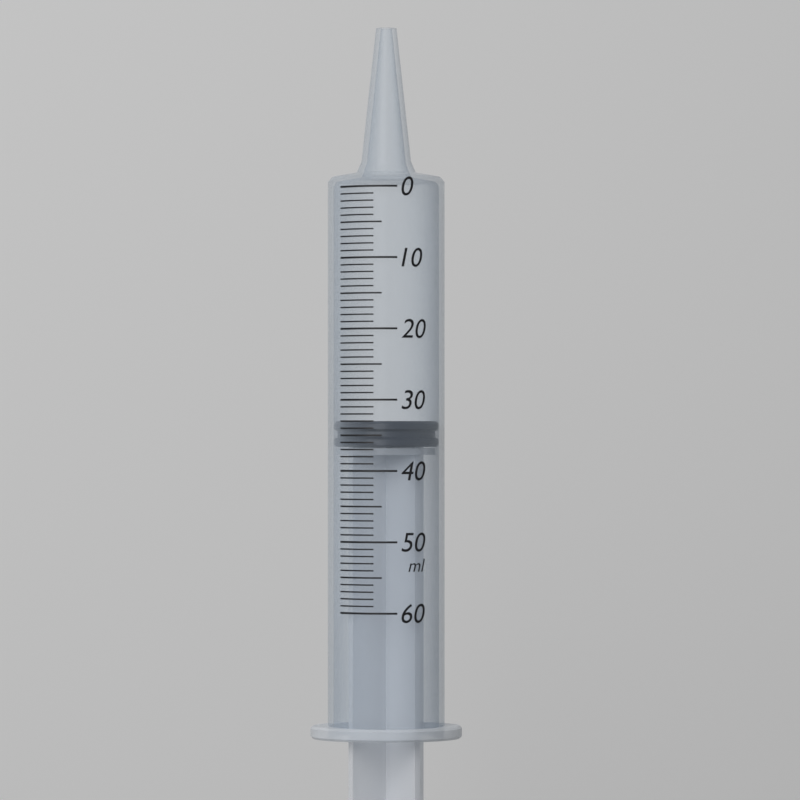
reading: 33 ml
